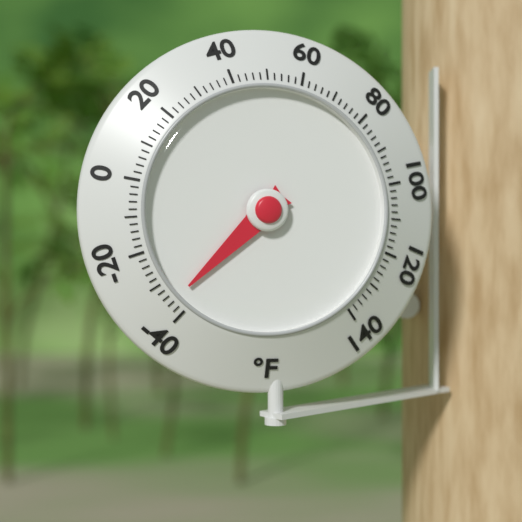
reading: -36 °F
